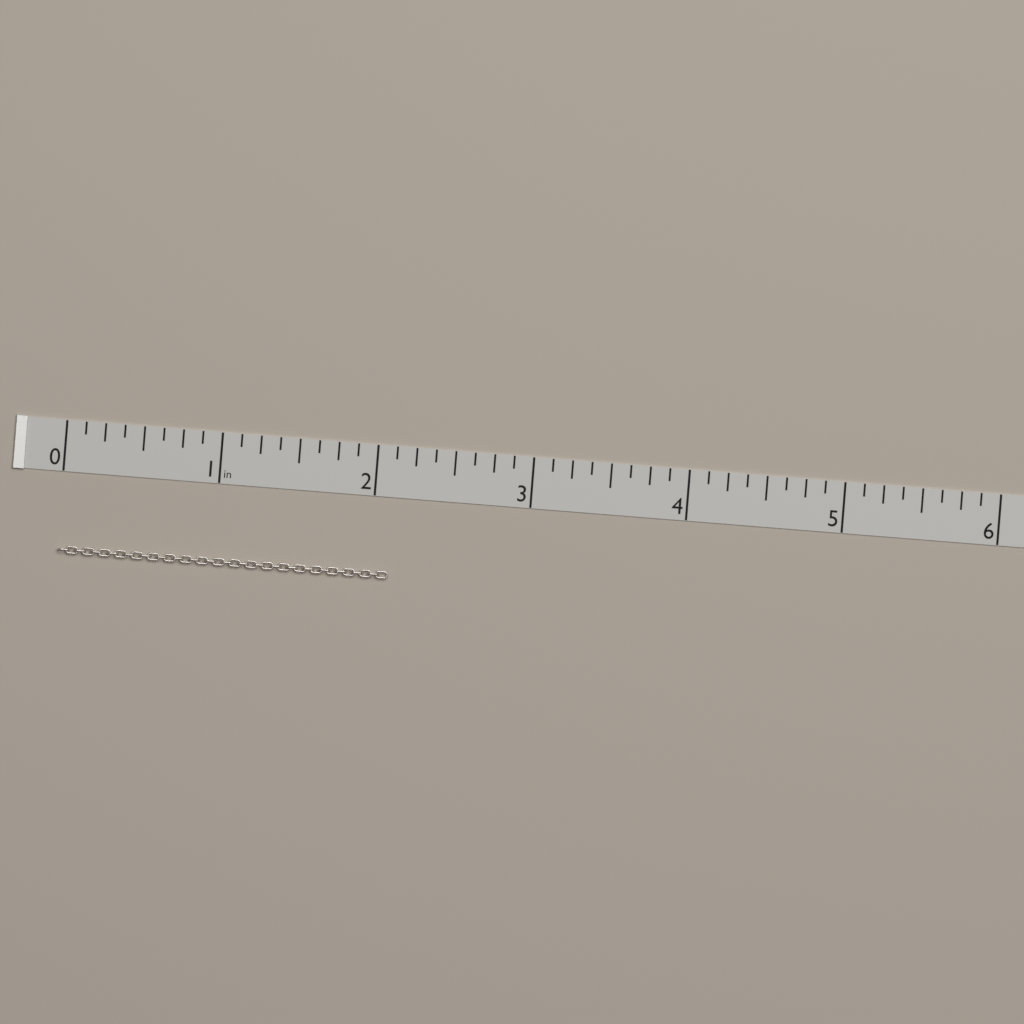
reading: 2.125 in
